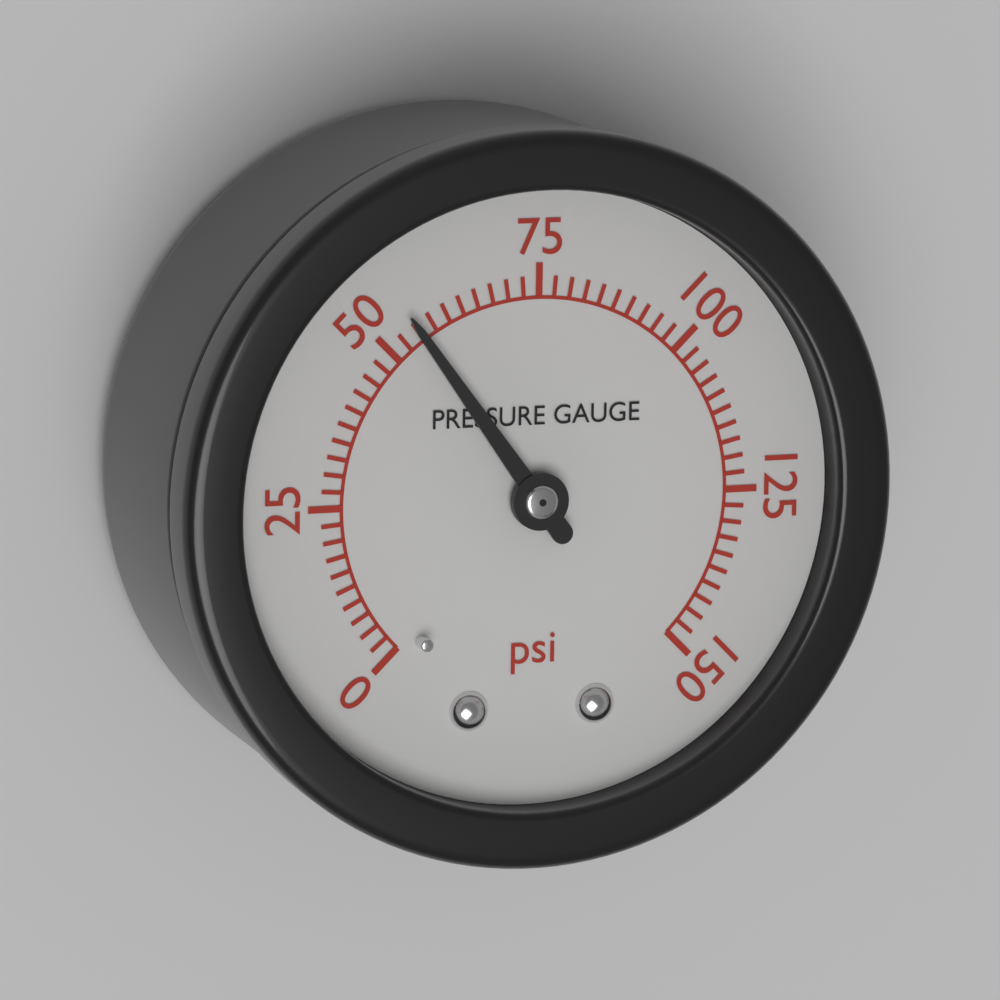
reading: 55.0 psi
